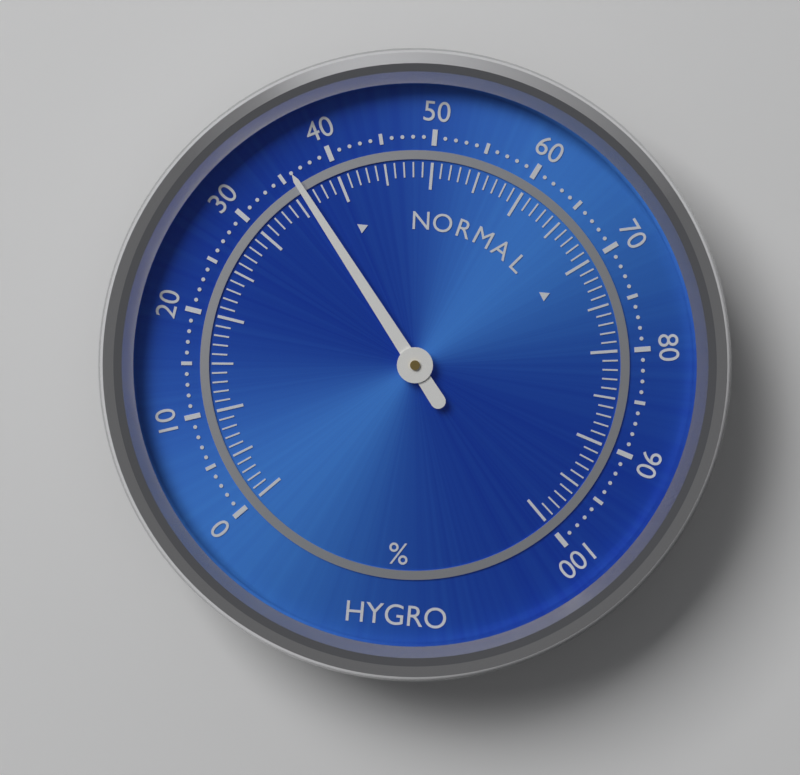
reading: 36 %
